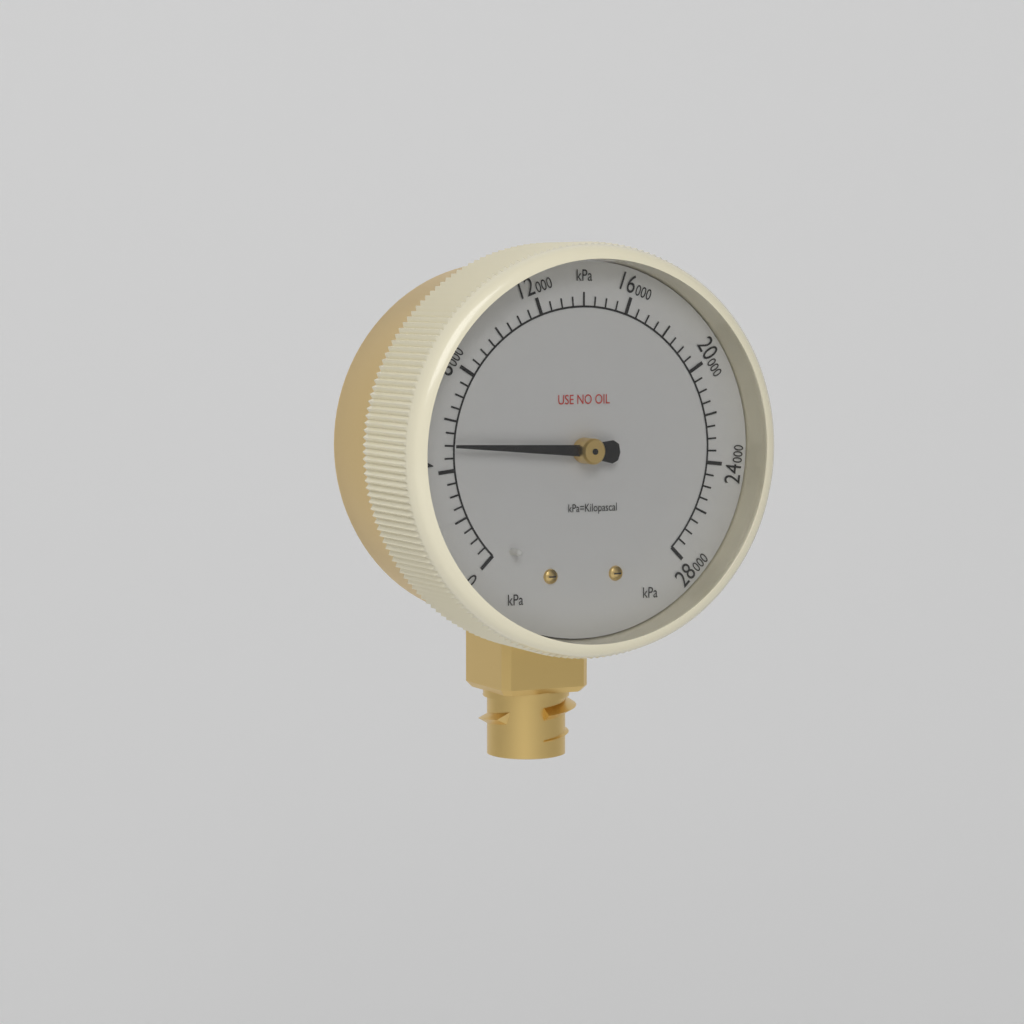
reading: 5000 kPa
